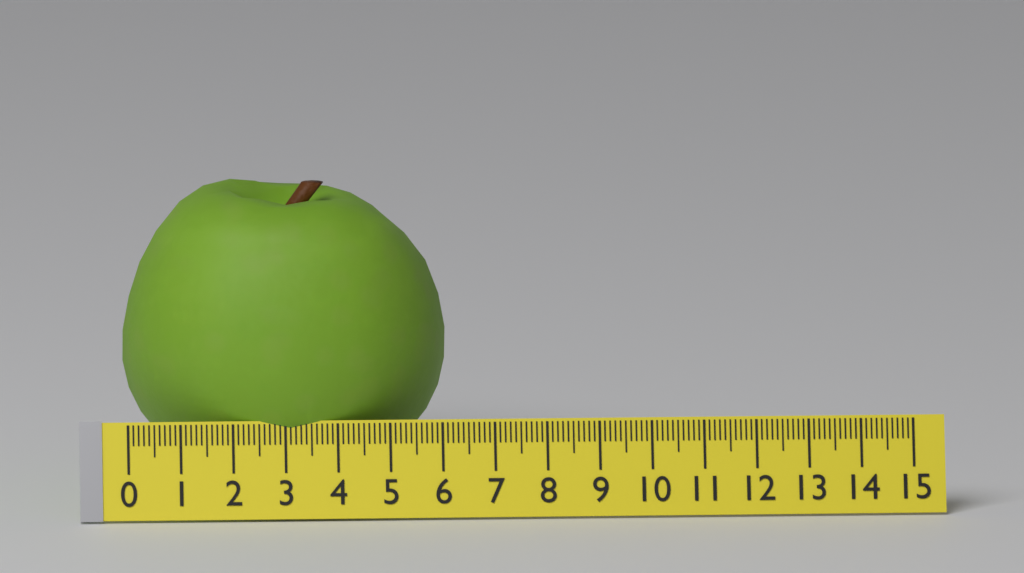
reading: 6.2 (no unit)
